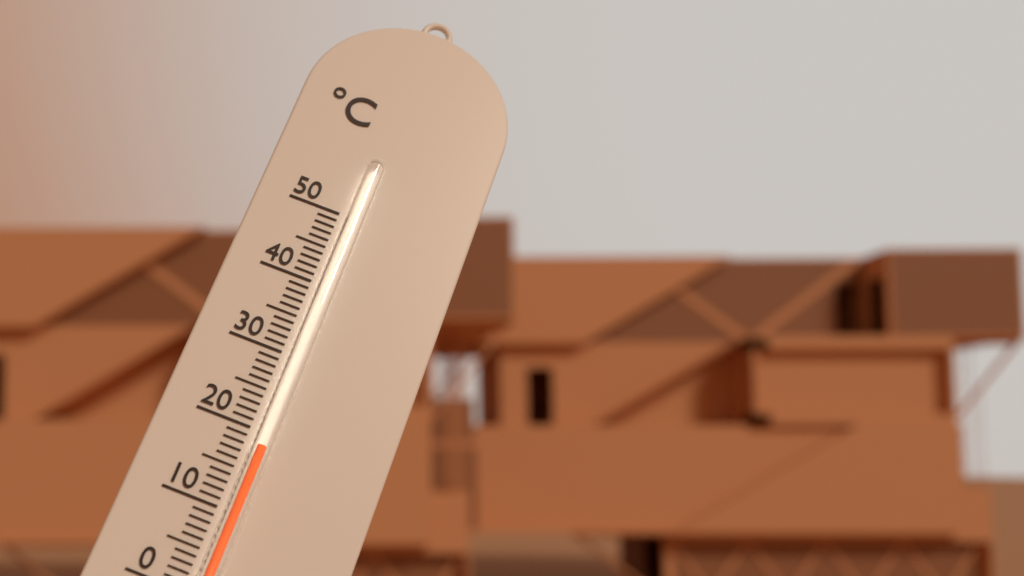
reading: 18 °C
